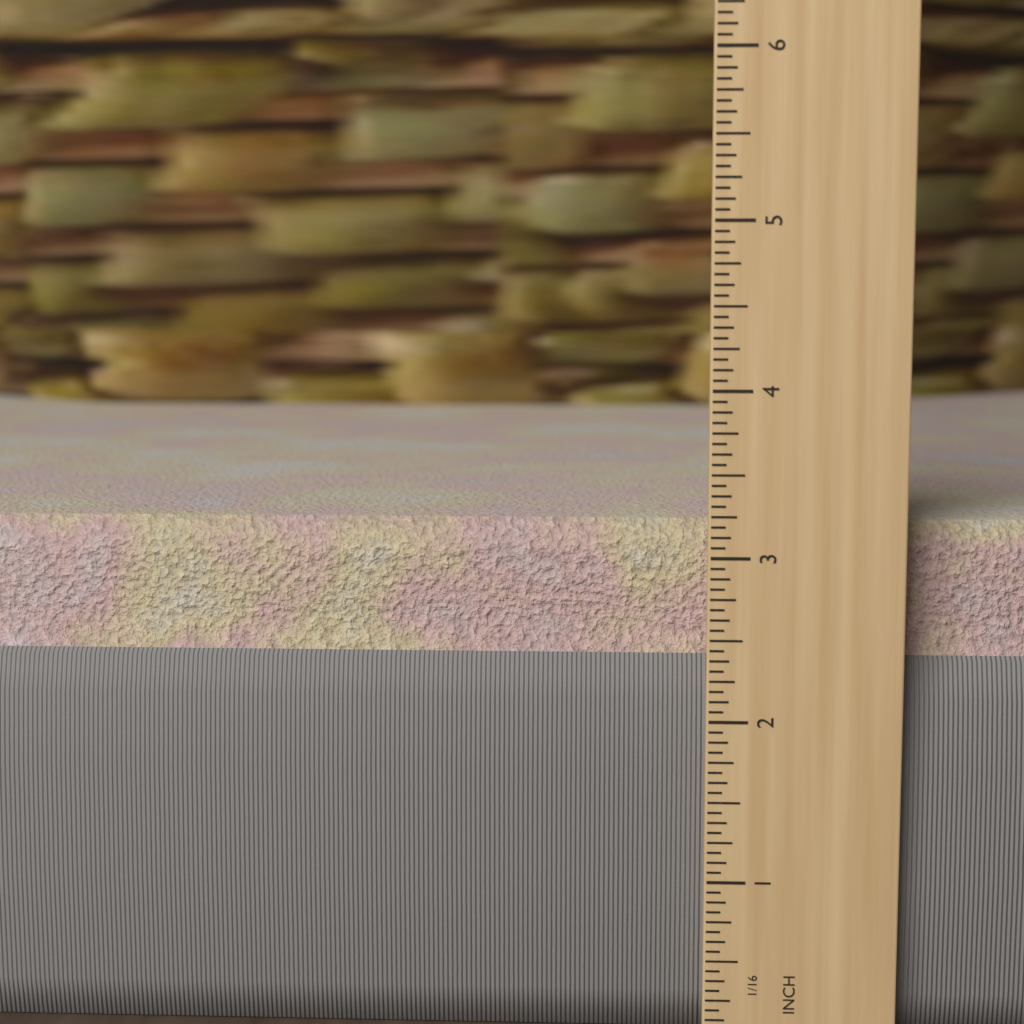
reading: 3.1875 in
